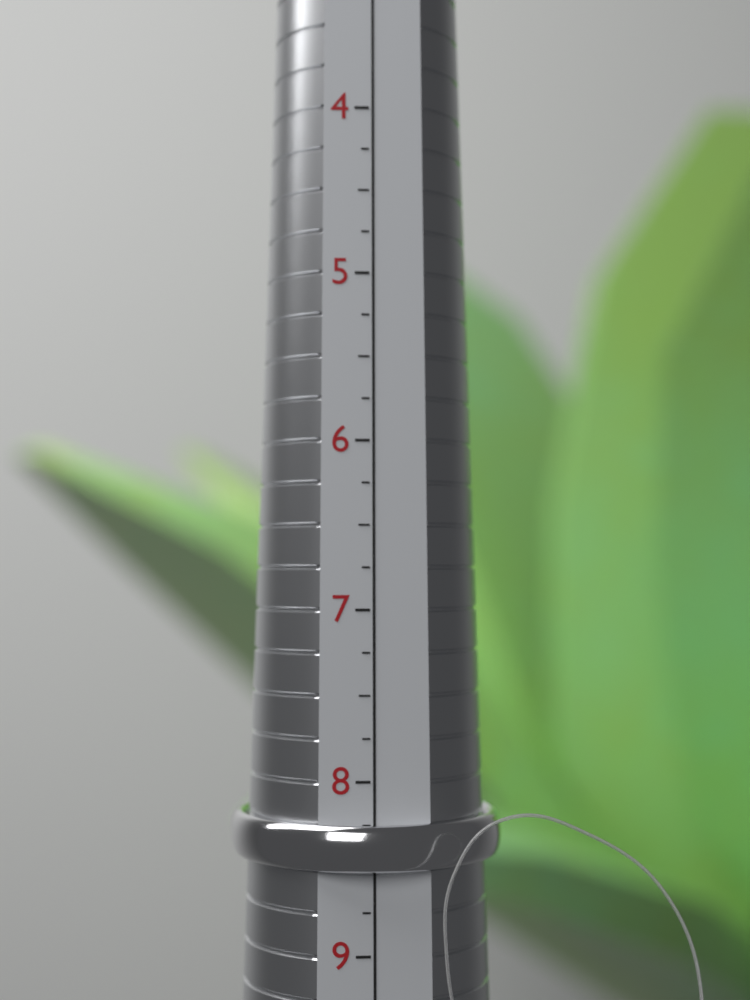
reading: 8.50 (no unit)
